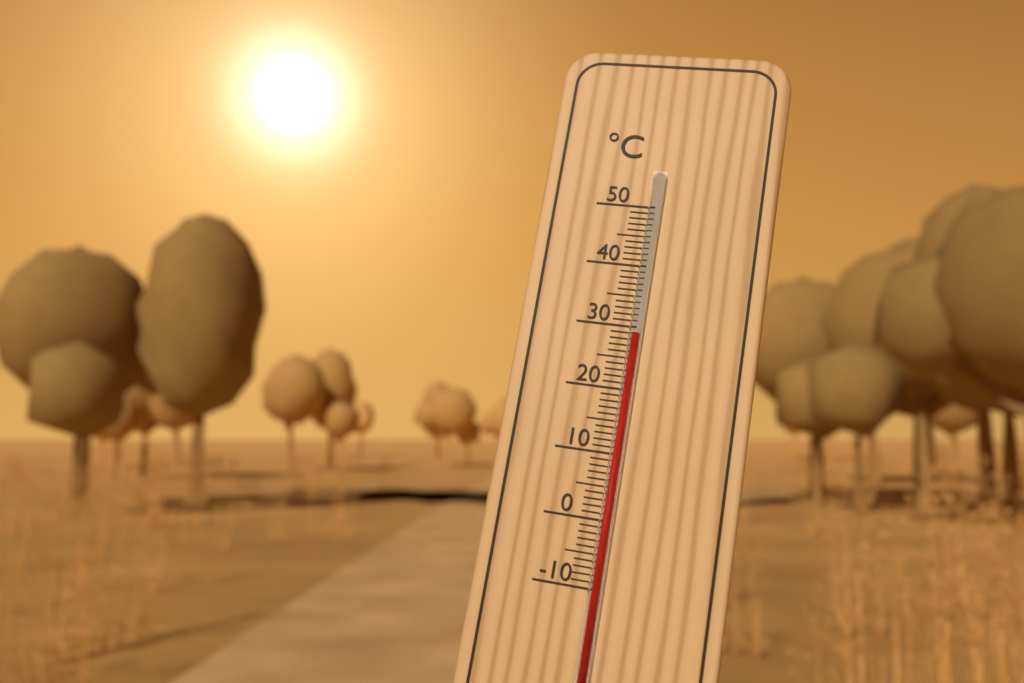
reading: 29 °C
